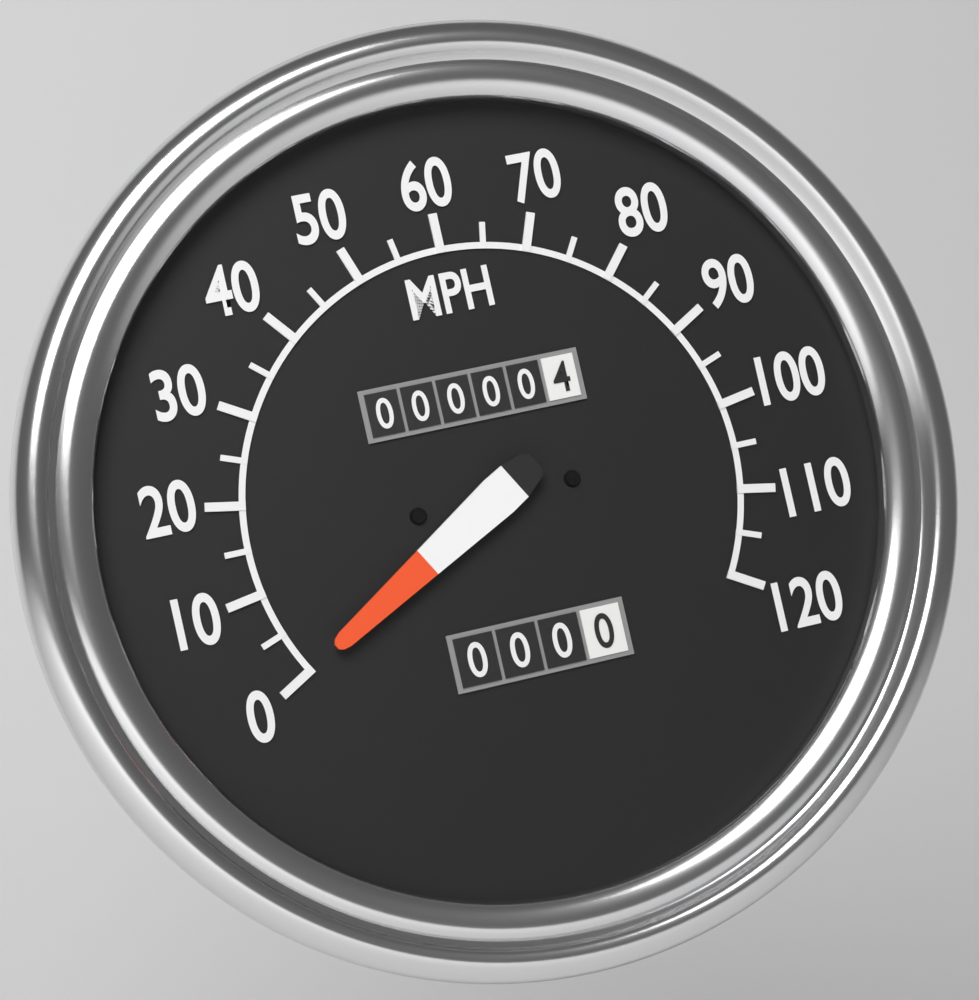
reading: 0 mph
